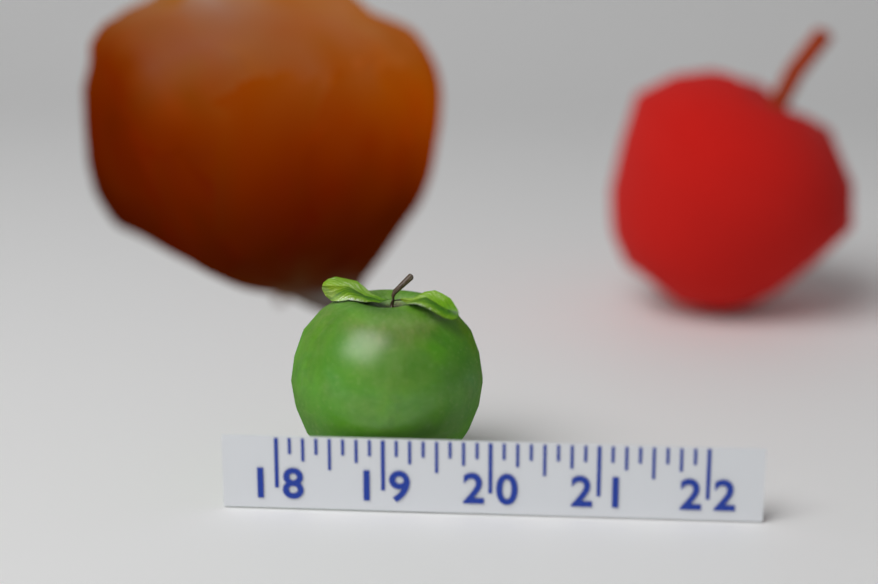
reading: 19.875 (no unit)
